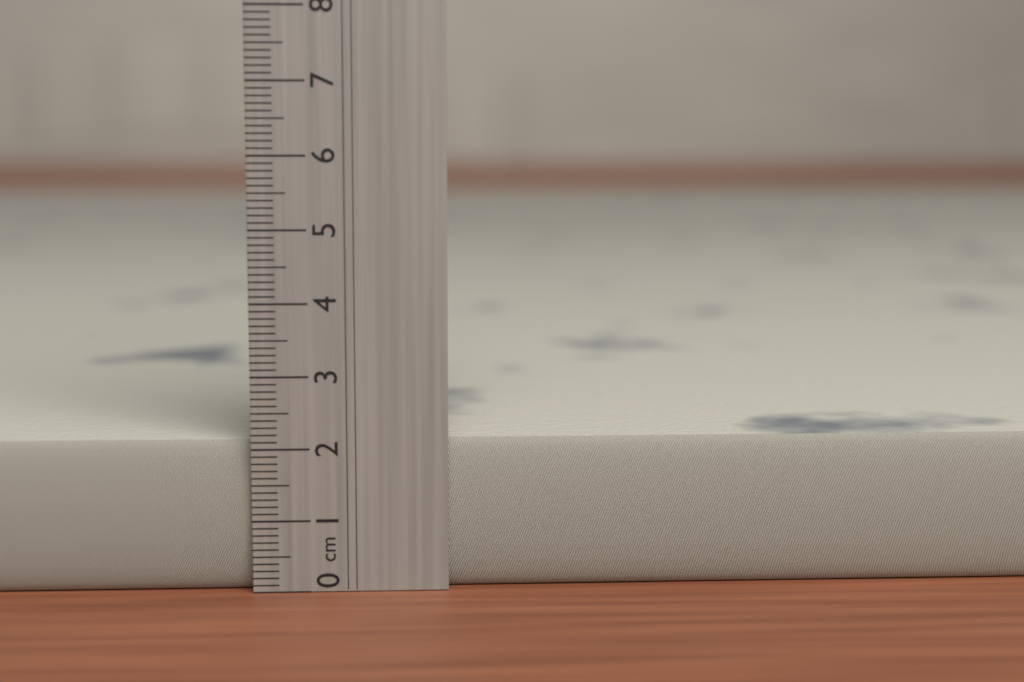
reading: 2.1 cm
